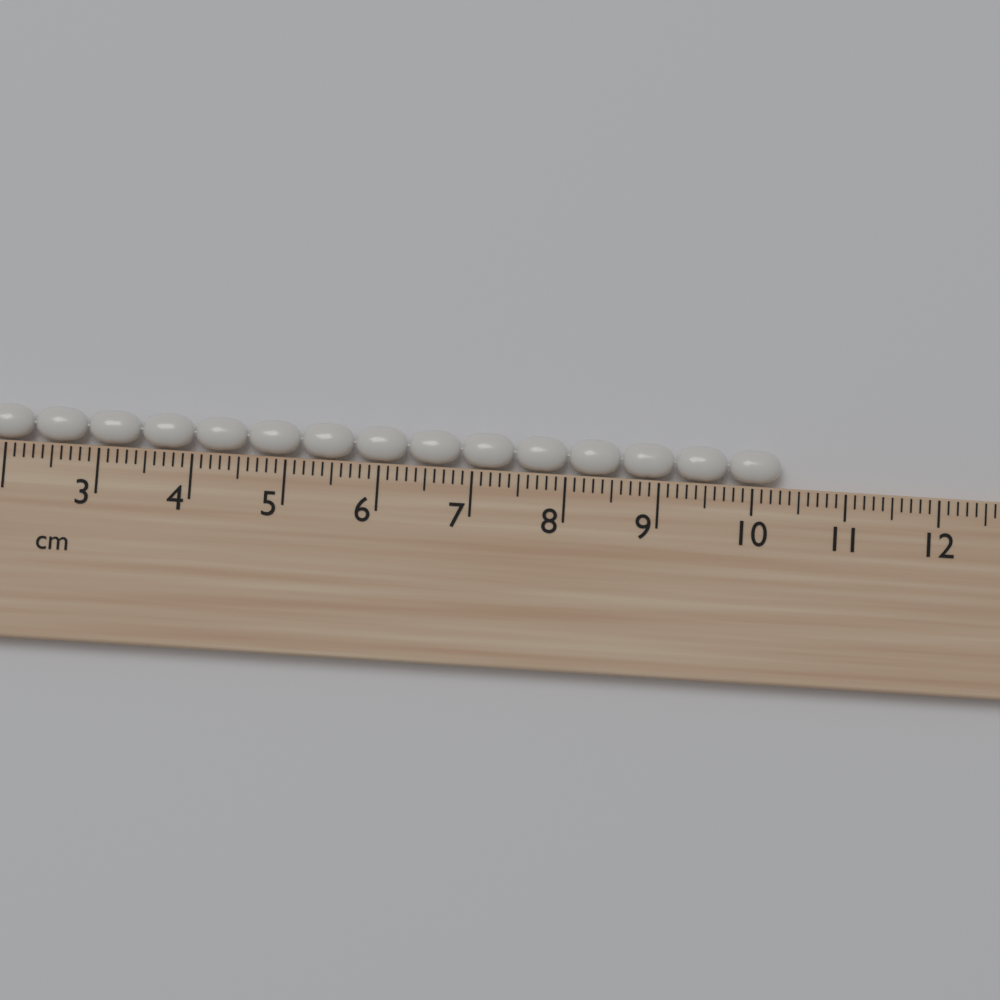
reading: 10.3 cm
